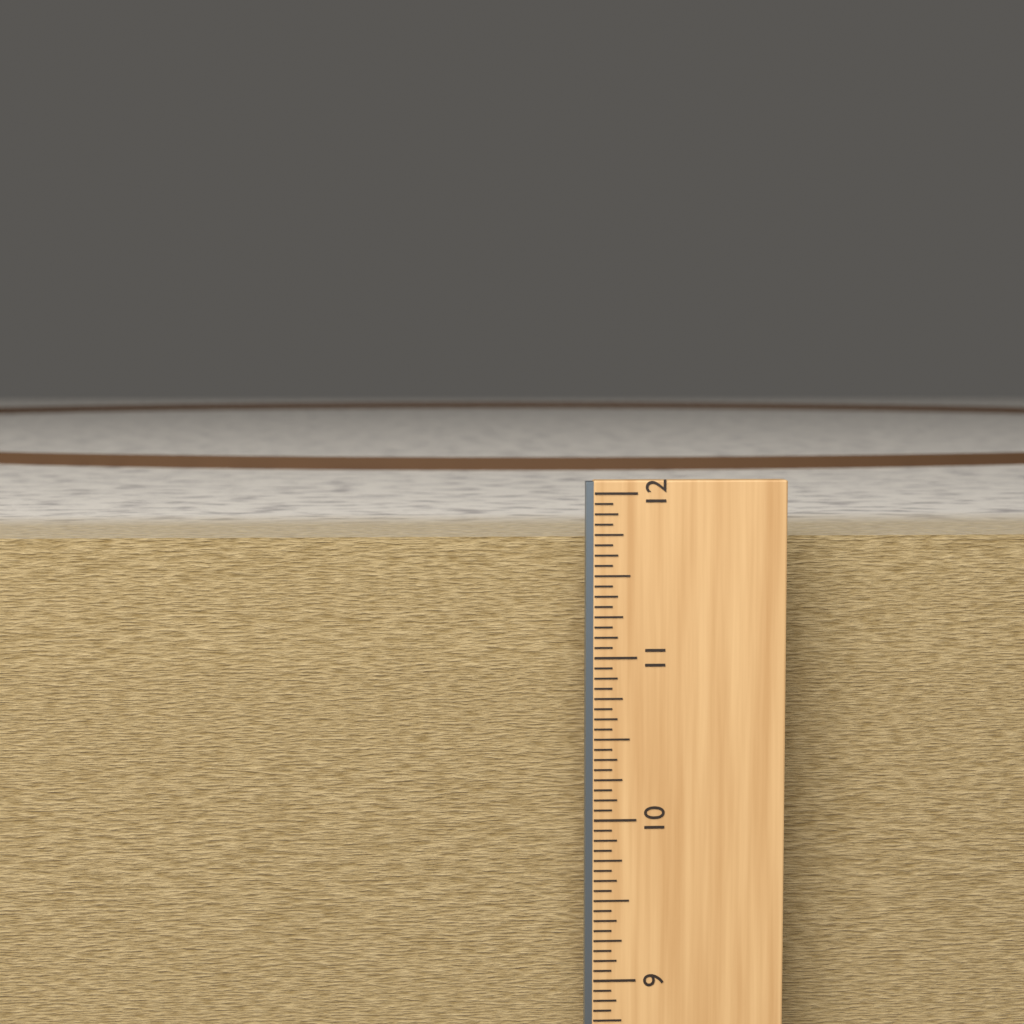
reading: 11.6875 in
